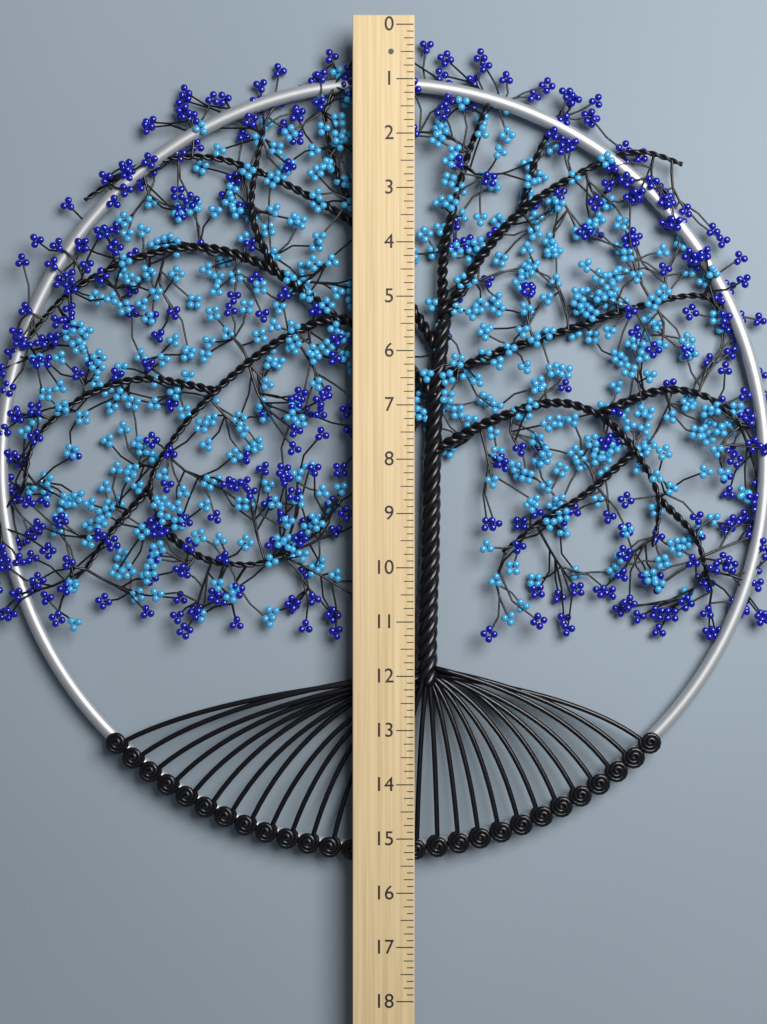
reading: 15.500 (no unit)
